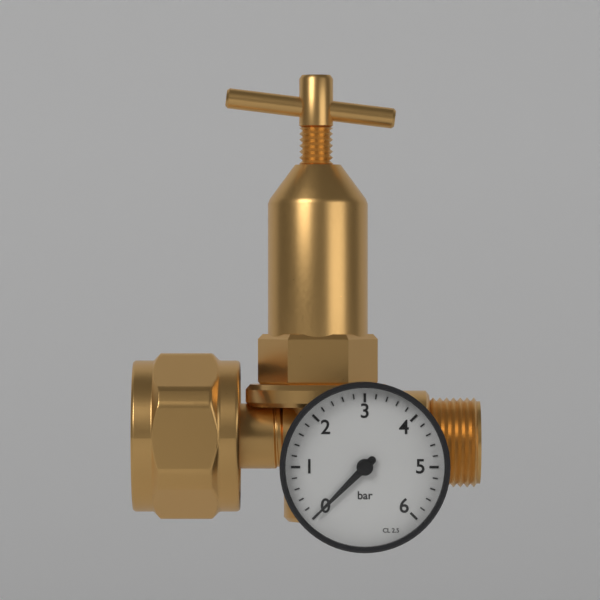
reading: 0.0 bar
